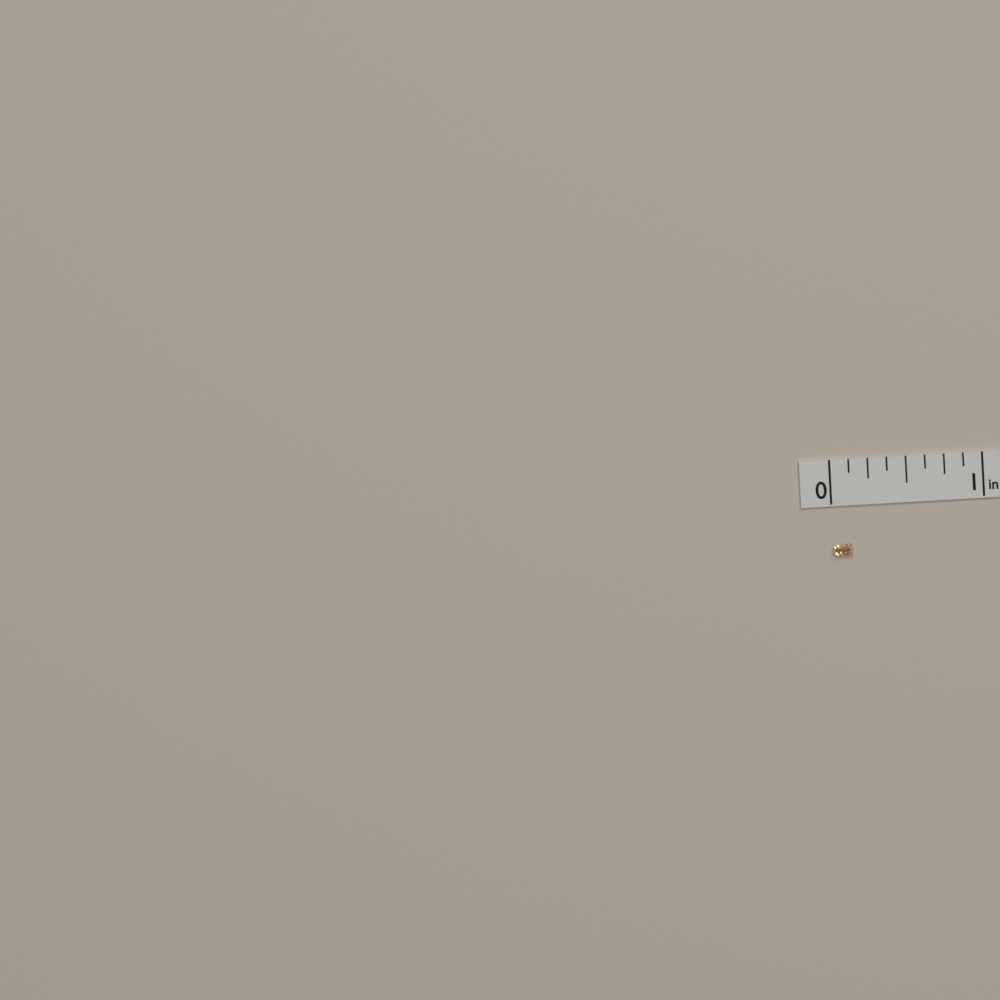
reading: 0.125 in
